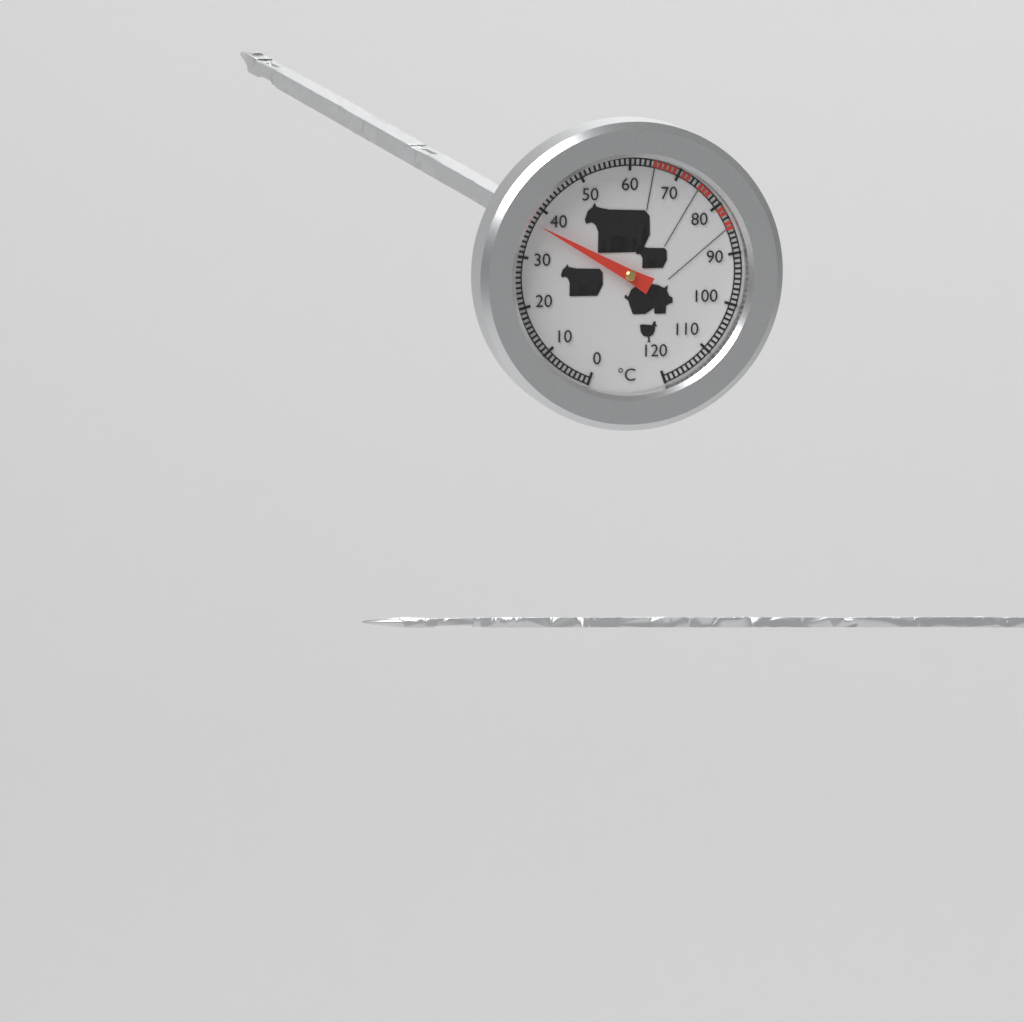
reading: 37 °C
